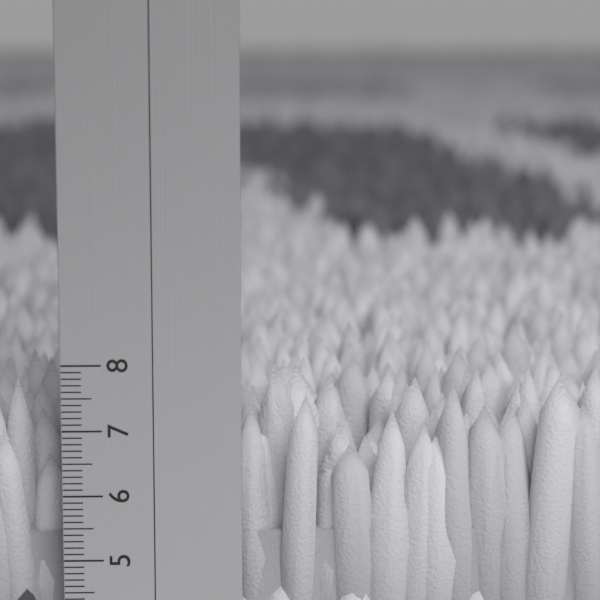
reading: 7.8 cm
